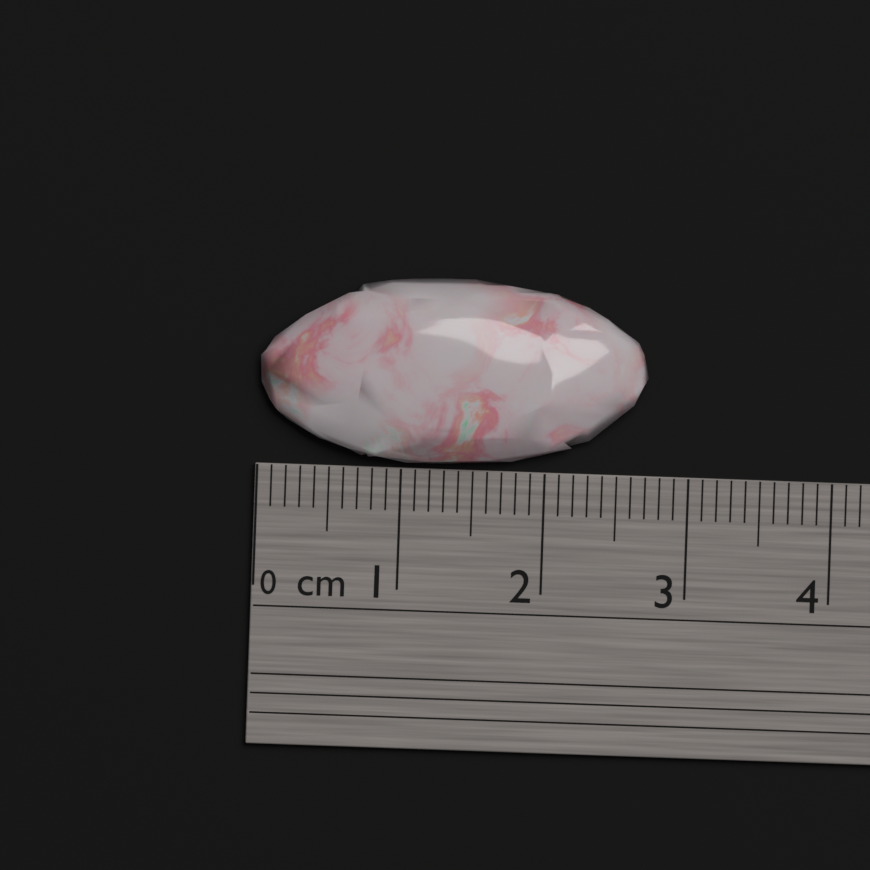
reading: 2.7 cm
